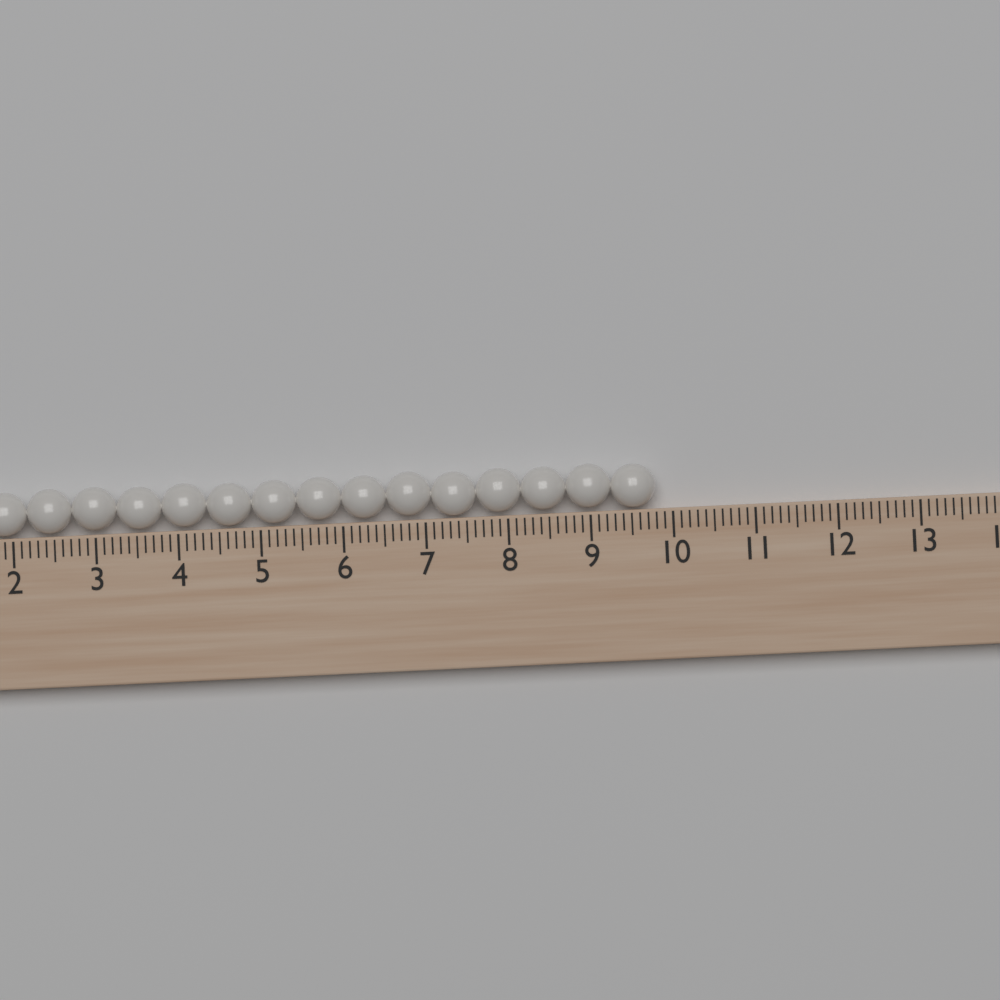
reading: 9.8 (no unit)
